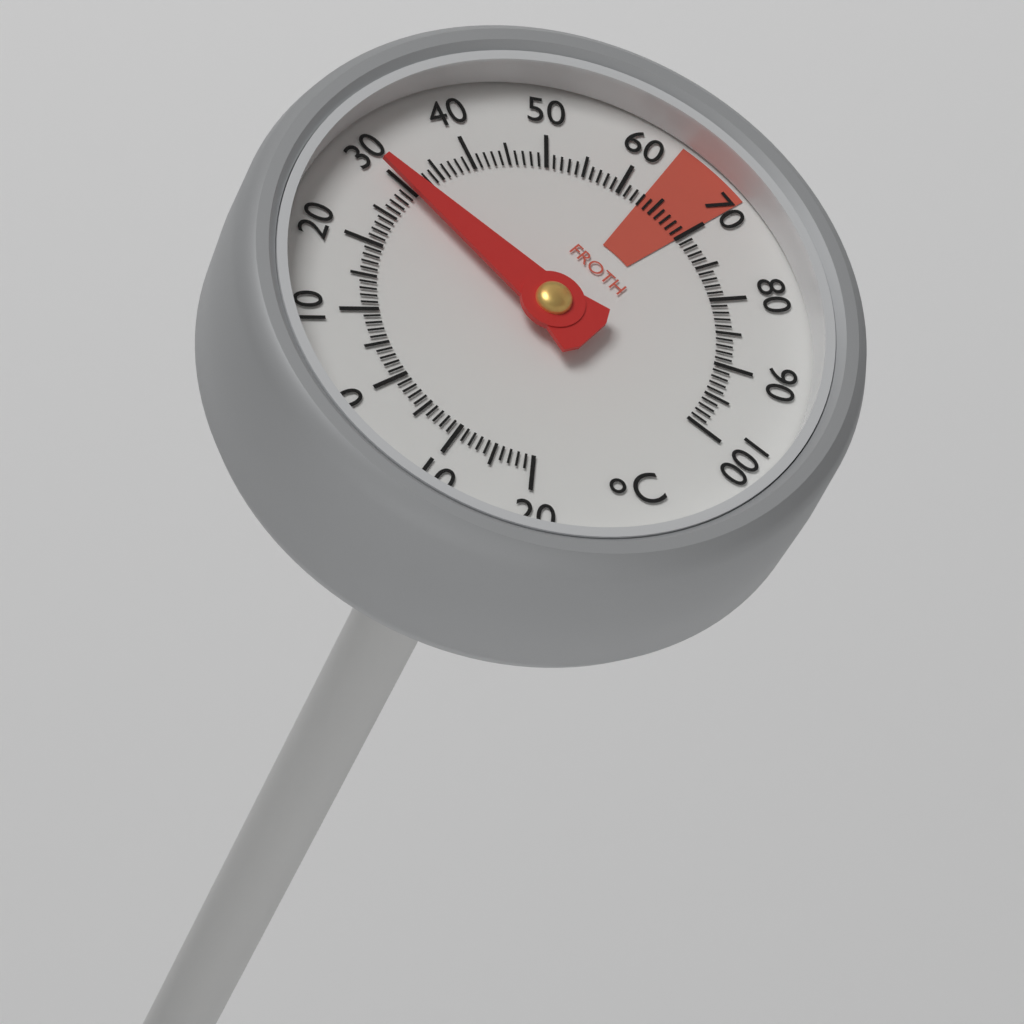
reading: 30 °C
